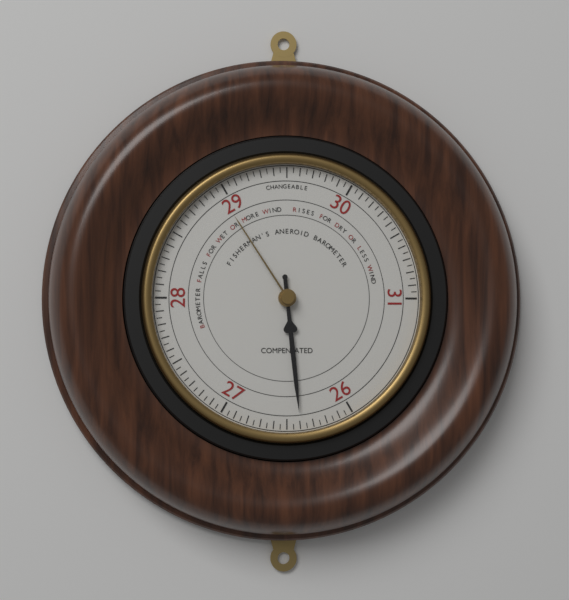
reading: 26.40 (no unit)
